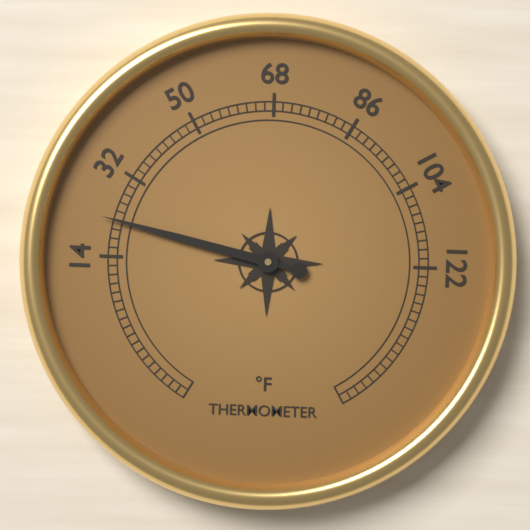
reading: 22 °F
